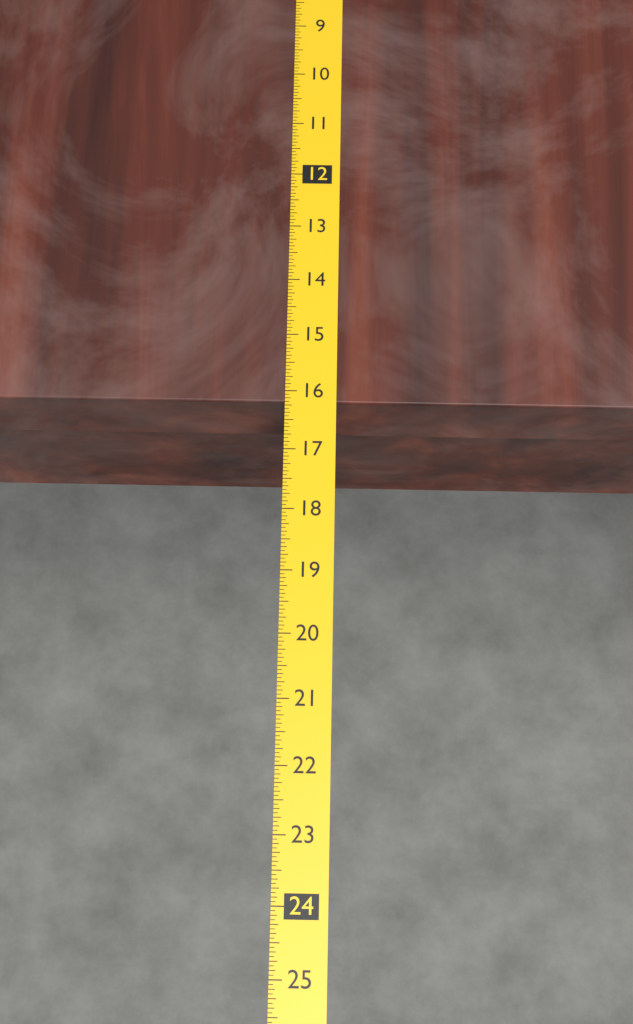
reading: 16.1875 (no unit)
